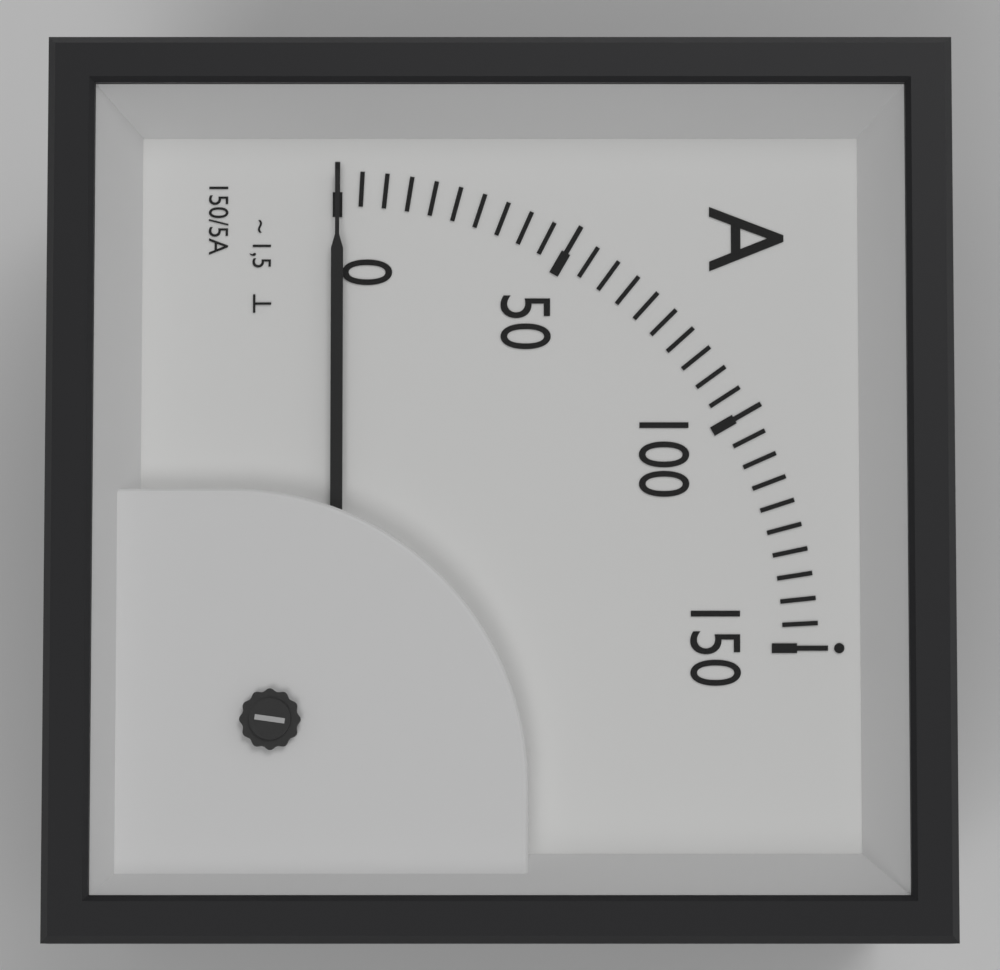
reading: 0 A
